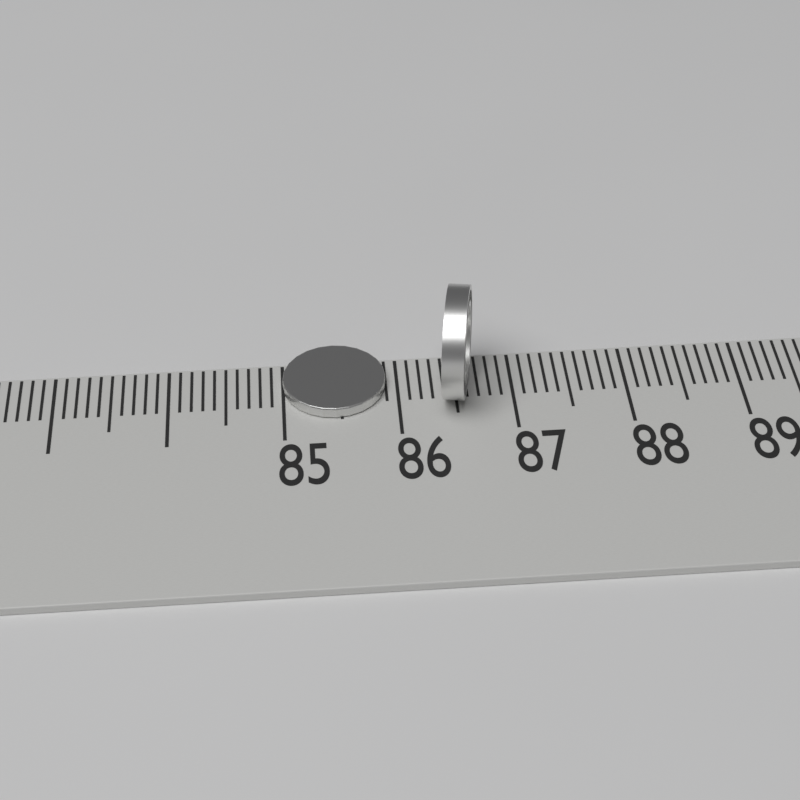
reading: 85.9 (no unit)
